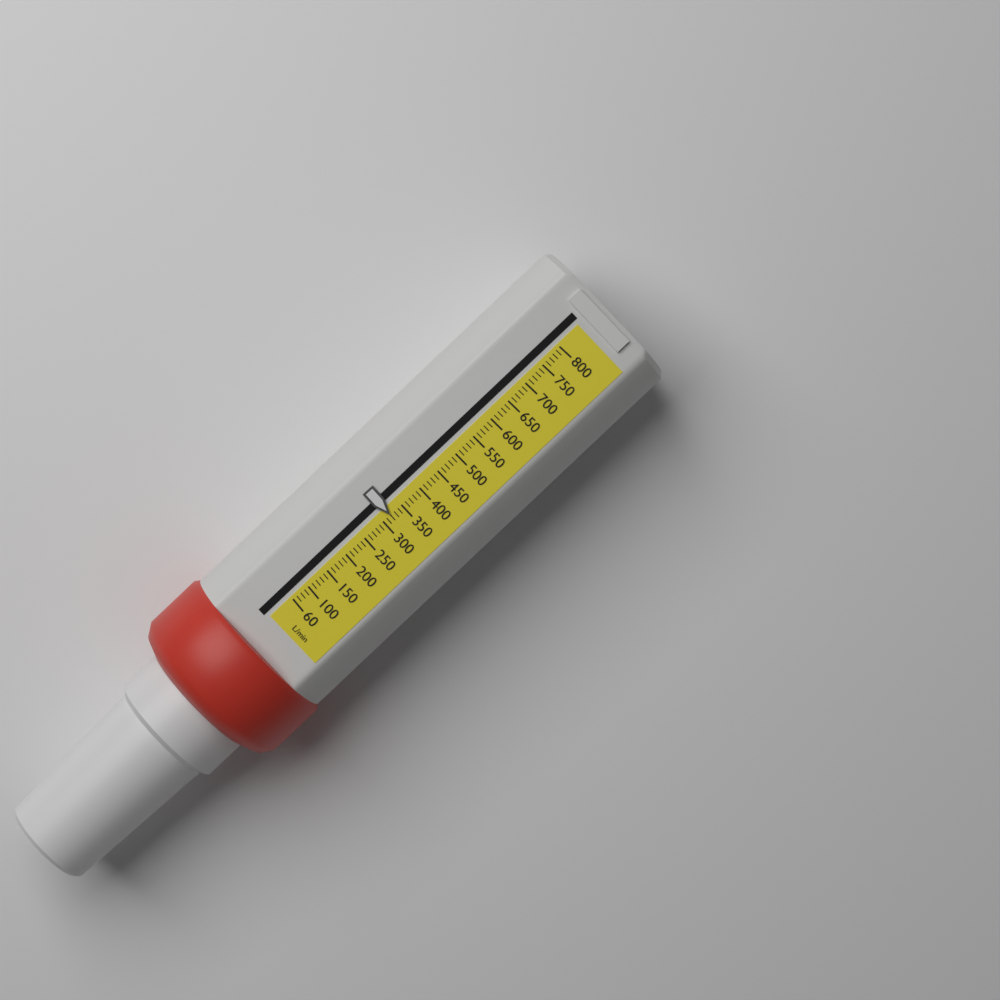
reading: 320 L/min
